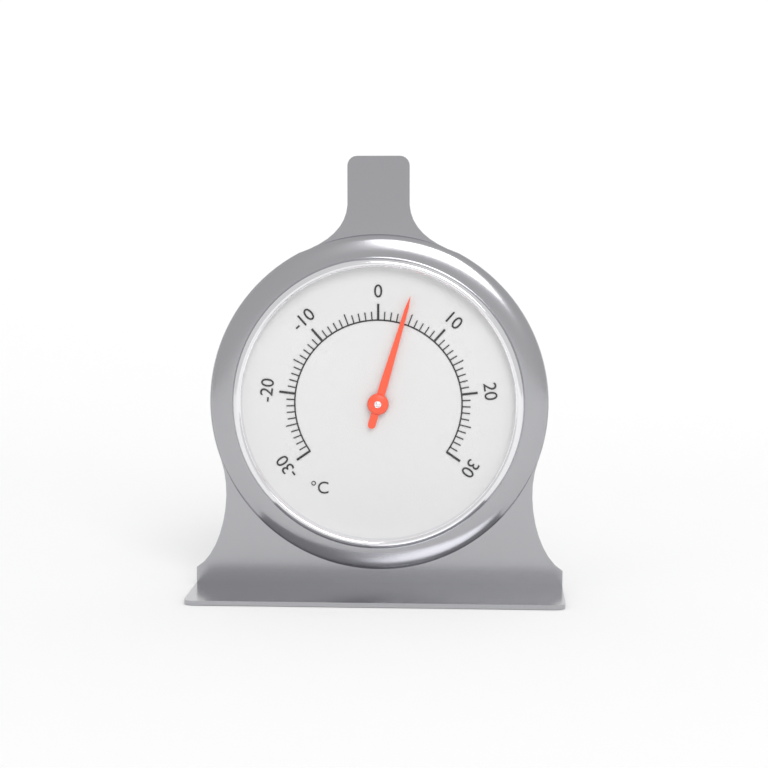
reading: 4 °C
